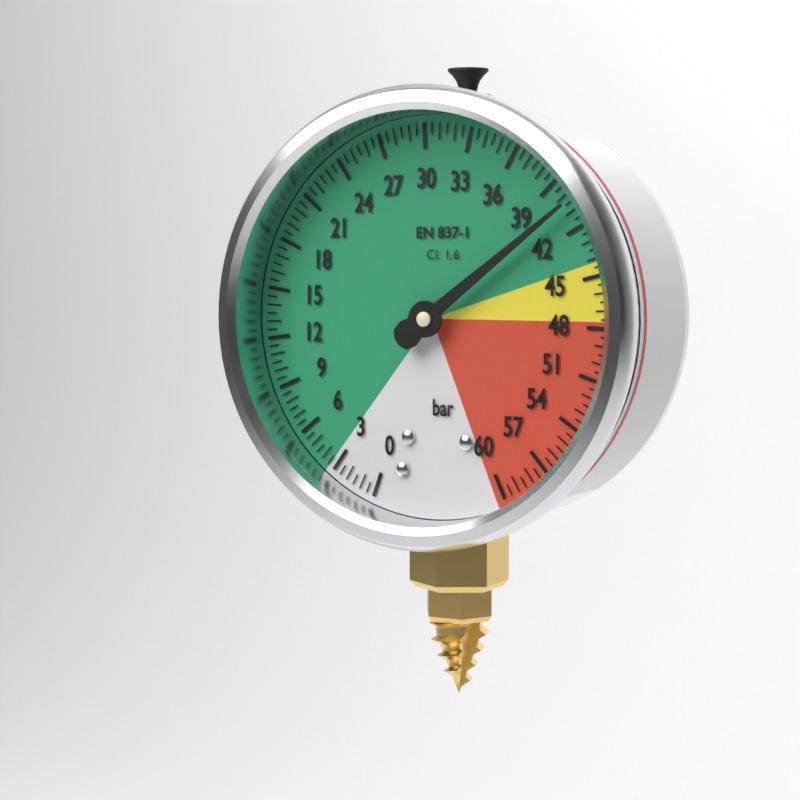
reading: 40.5 bar
